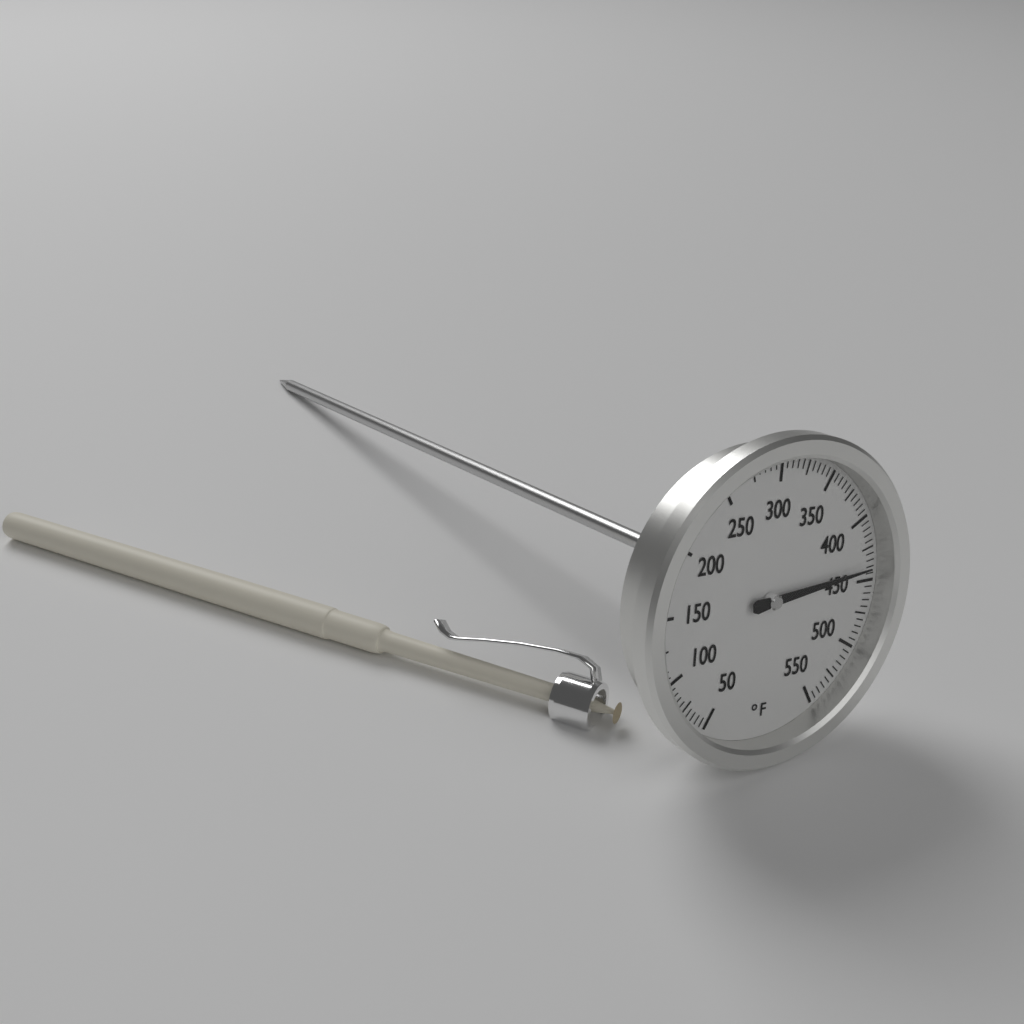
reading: 440 °F
